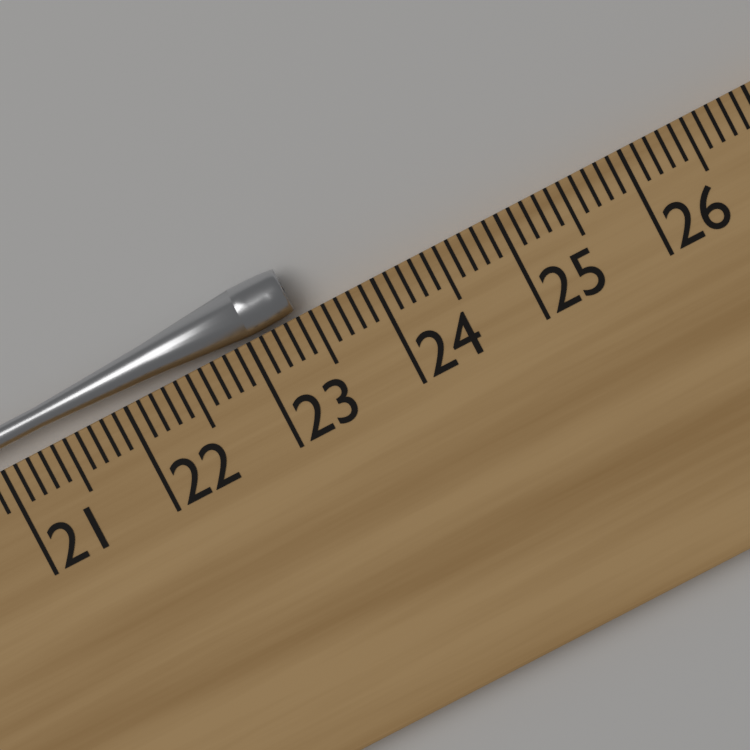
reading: 23.4 cm
